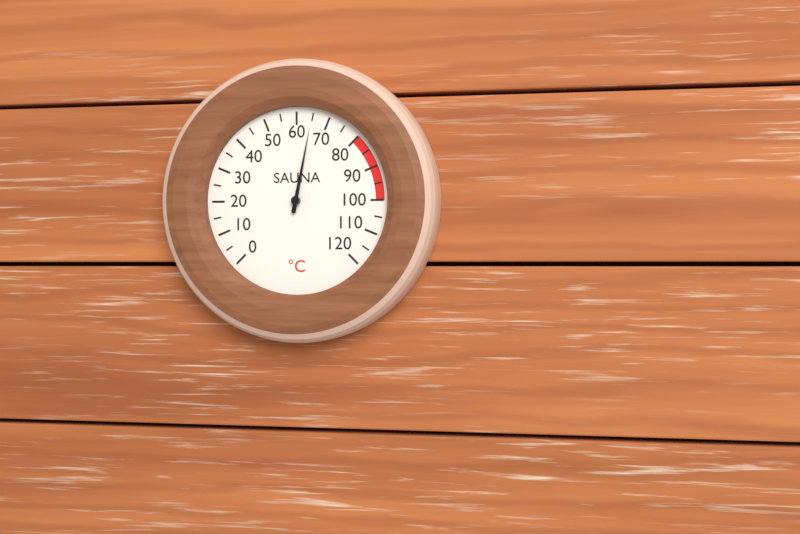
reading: 65 °C
